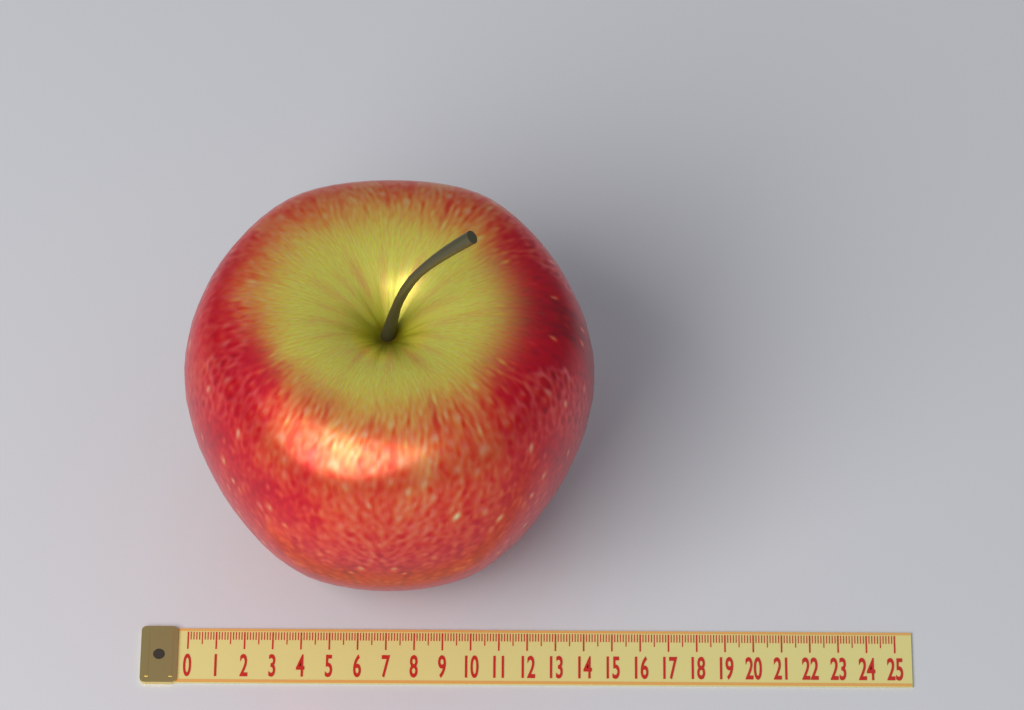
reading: 14.3 (no unit)
